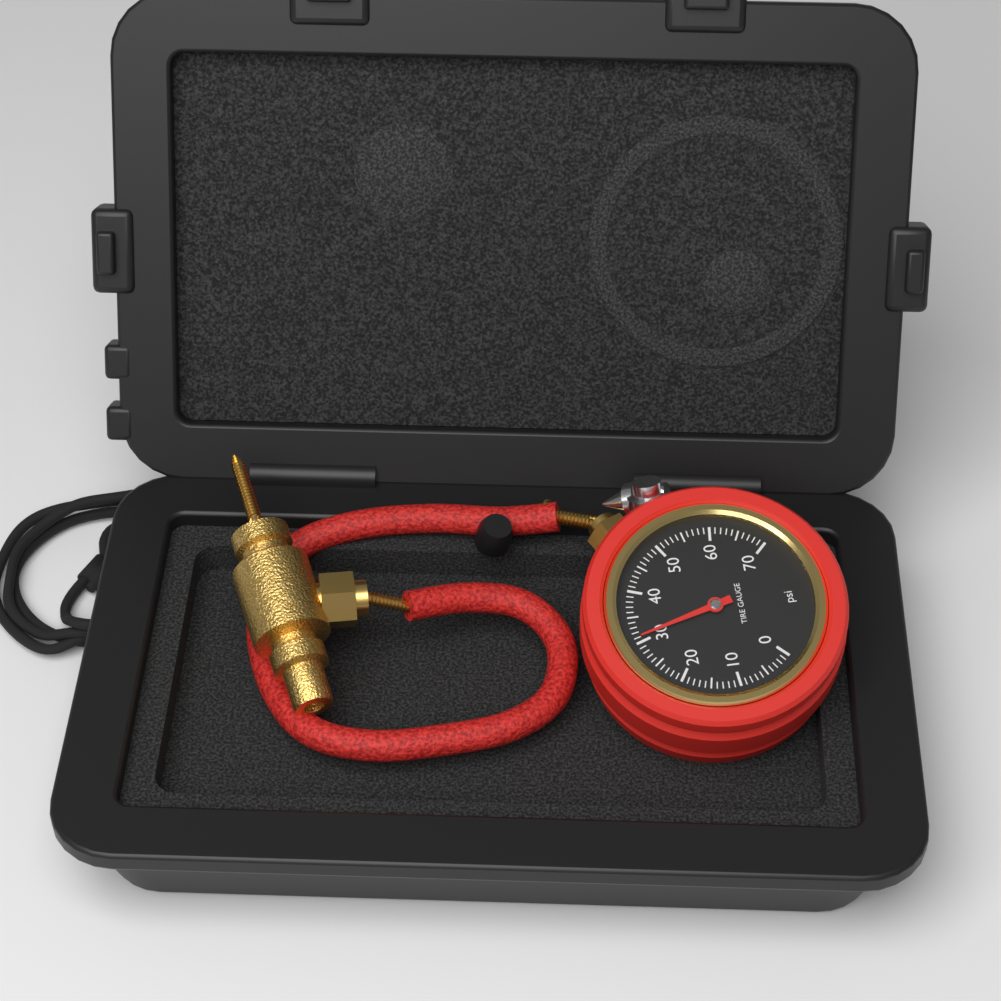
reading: 31 psi
